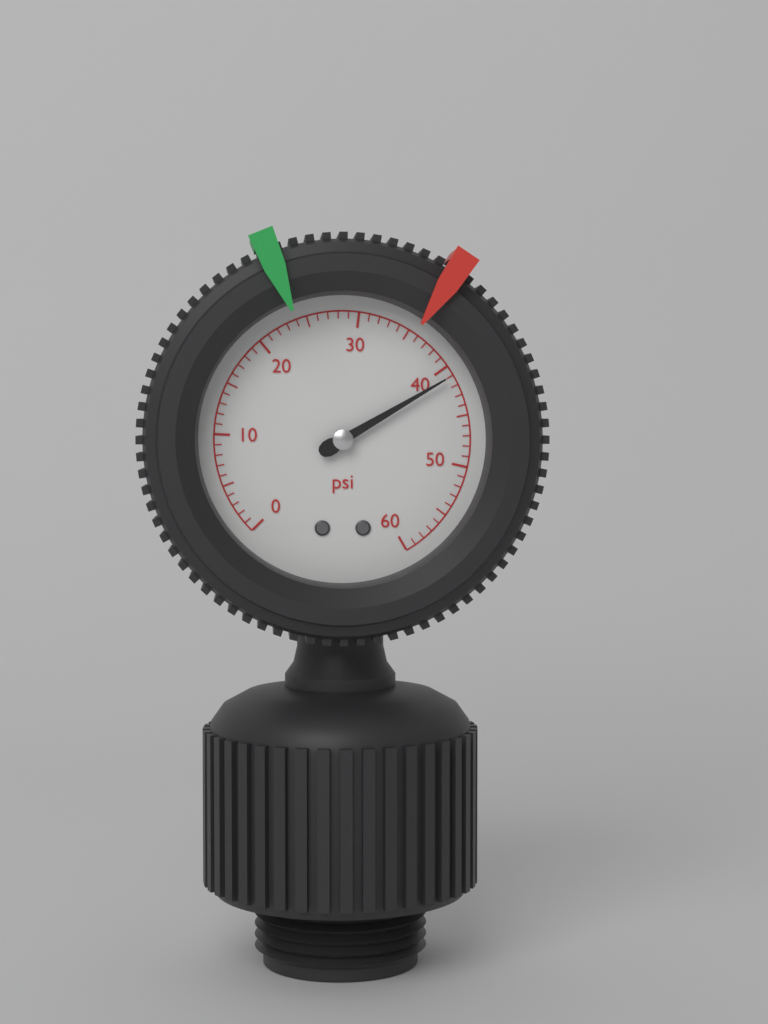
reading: 41 psi
